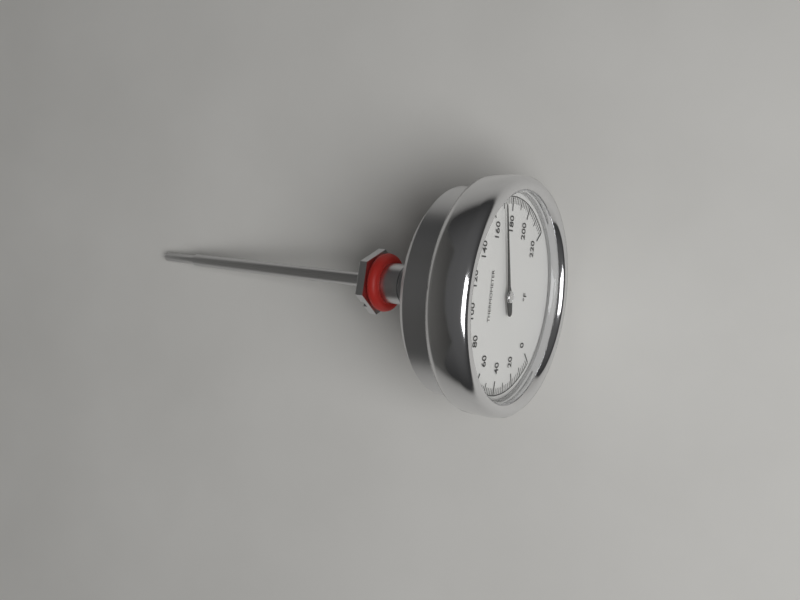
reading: 170 °F
